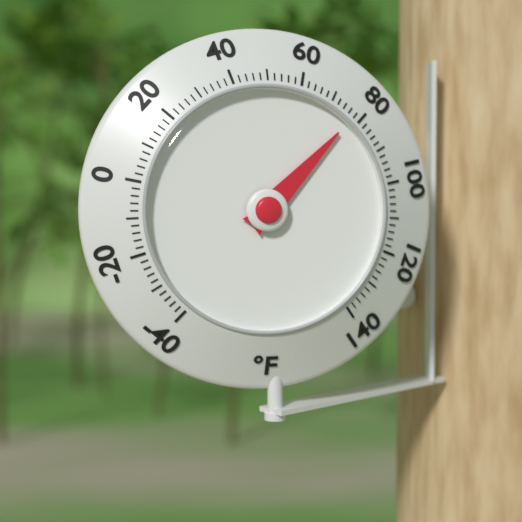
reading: 78 °F
